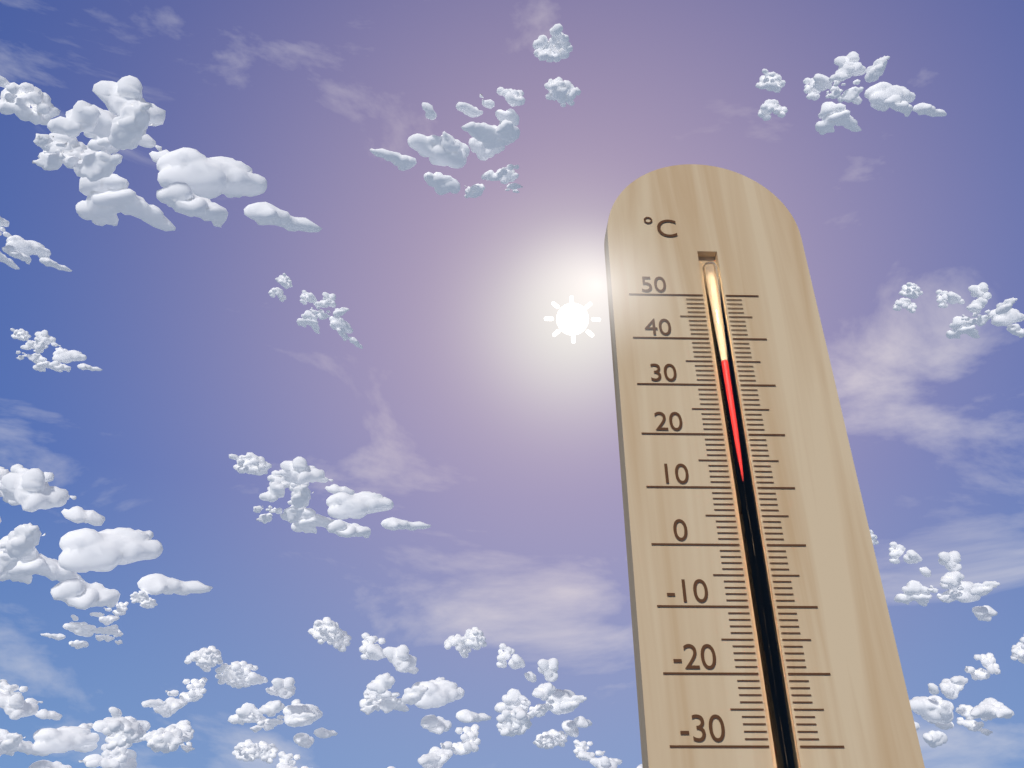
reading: 35 °C
